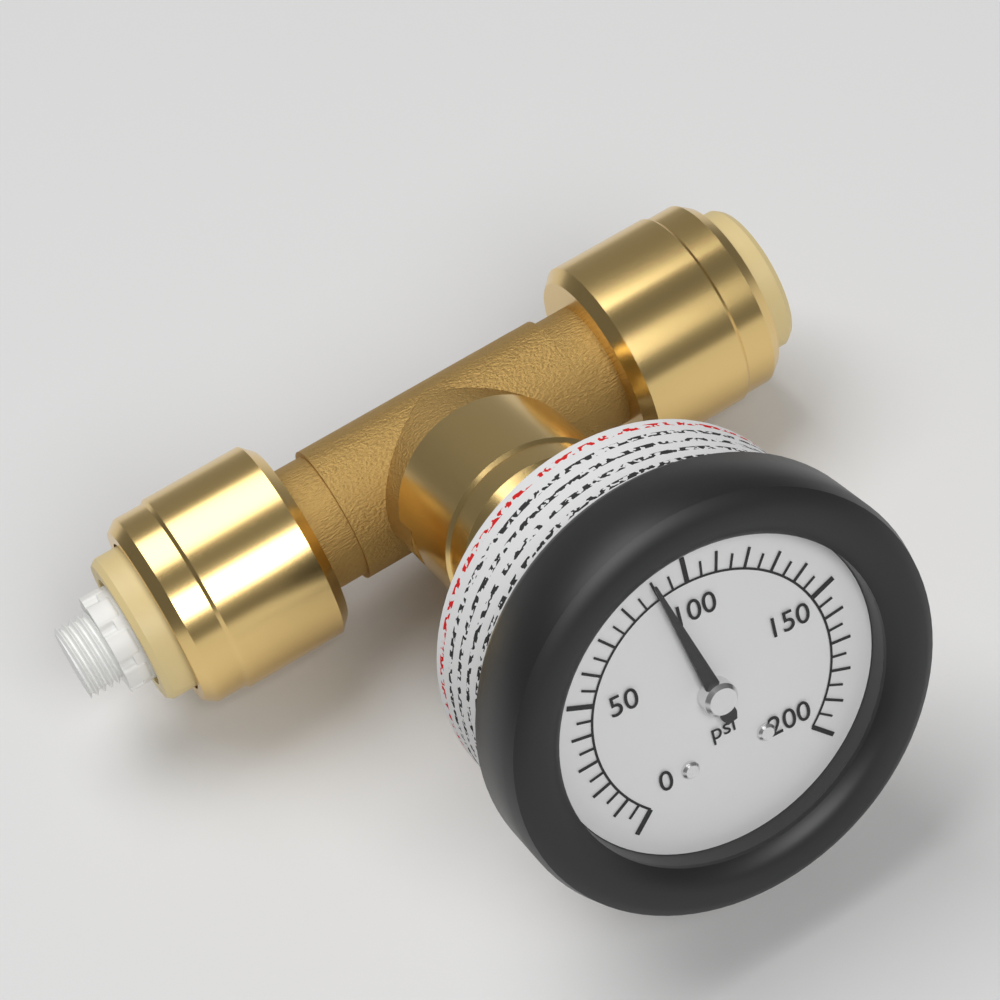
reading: 90 psi
